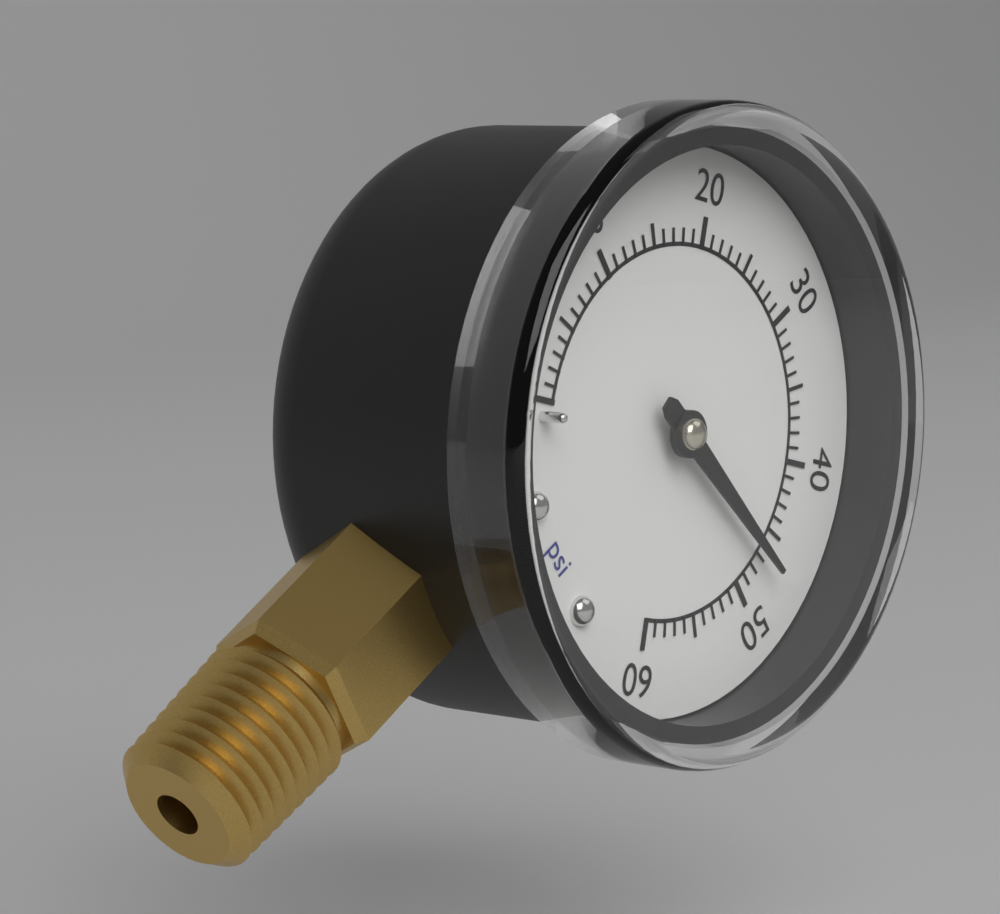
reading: 47 psi
